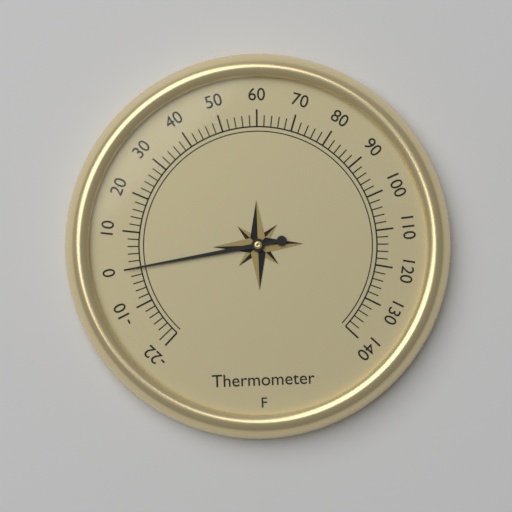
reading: 0 °F
